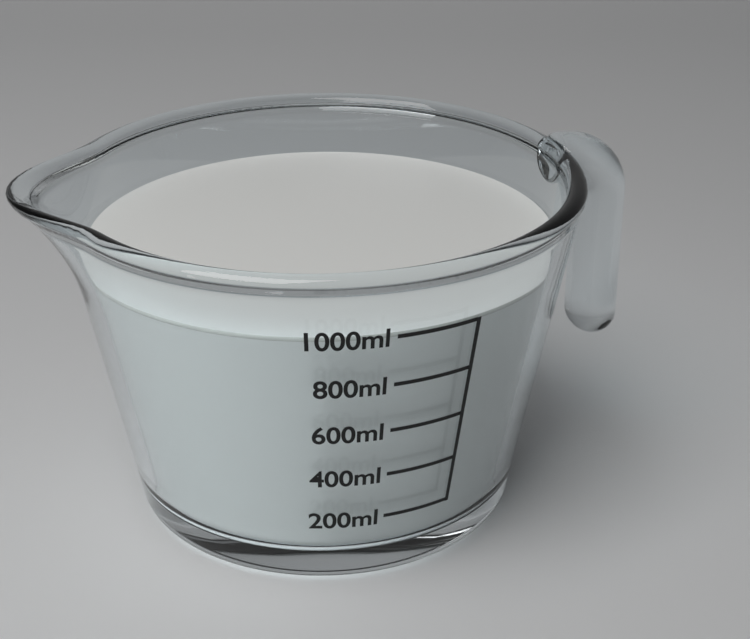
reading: 1000 ml
